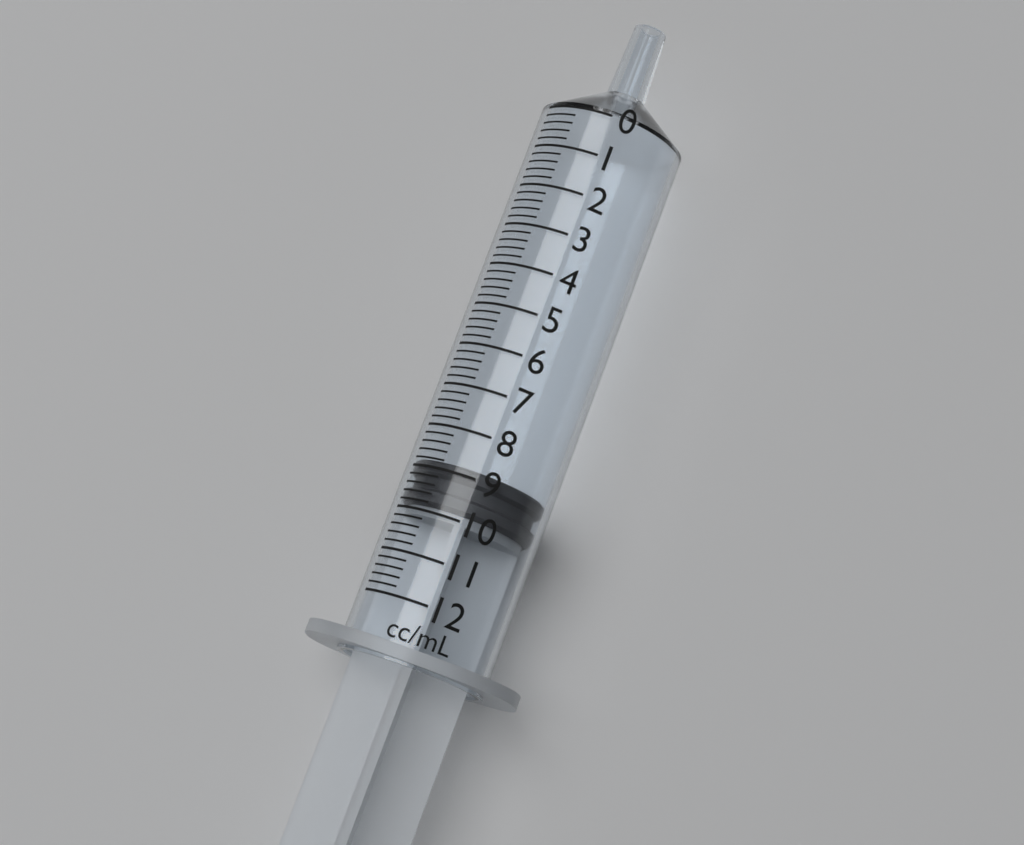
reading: 8.8 ml
